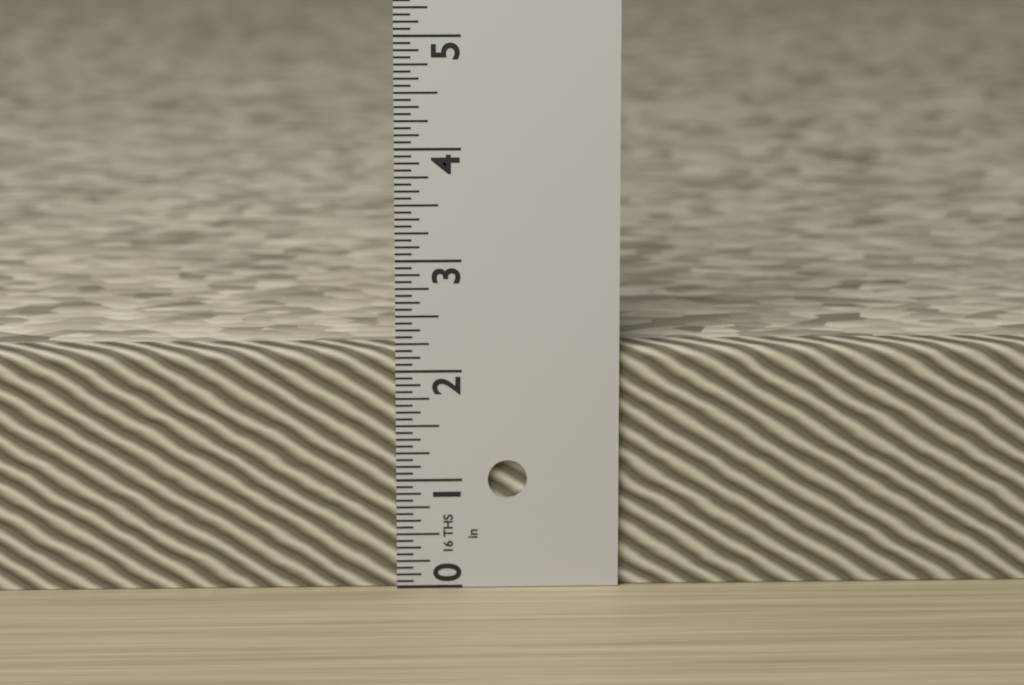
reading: 2.1875 in
